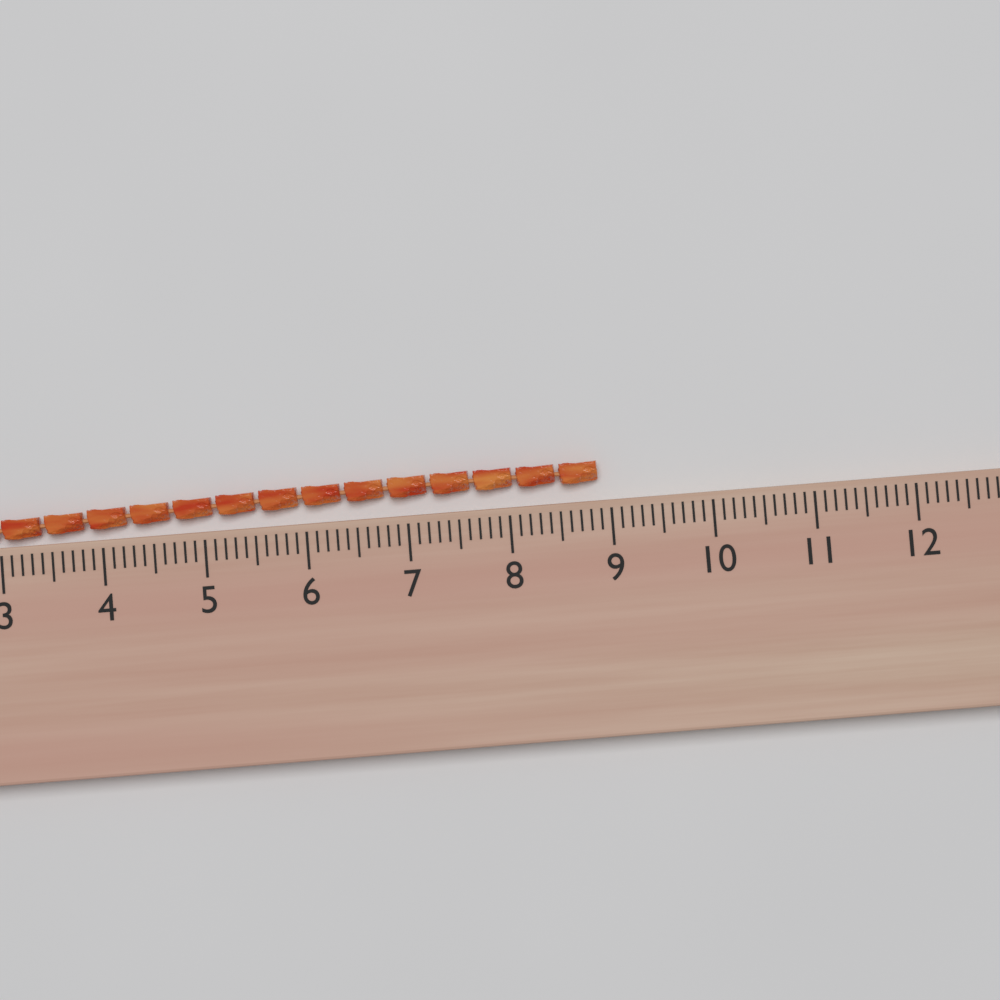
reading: 8.9 (no unit)
